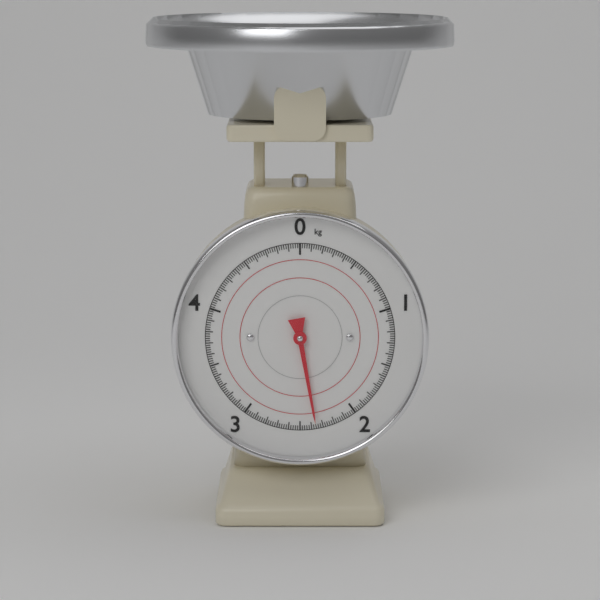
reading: 2.36 kg
